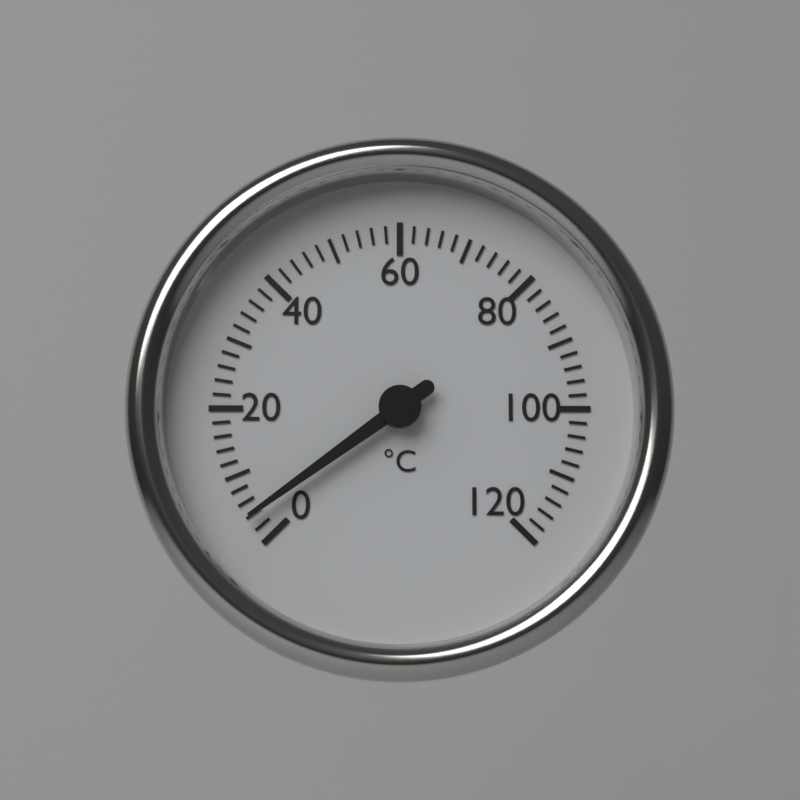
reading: 4 °C
